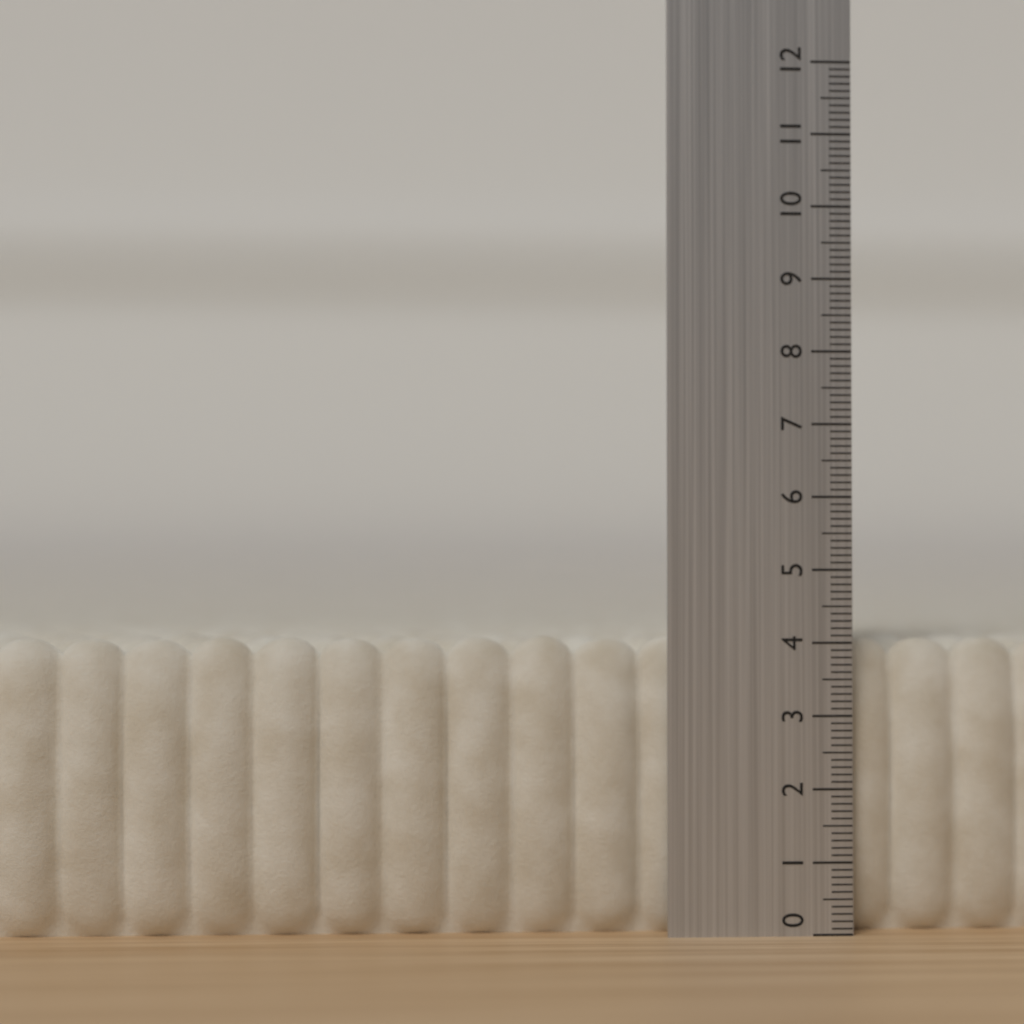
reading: 4.1 (no unit)
